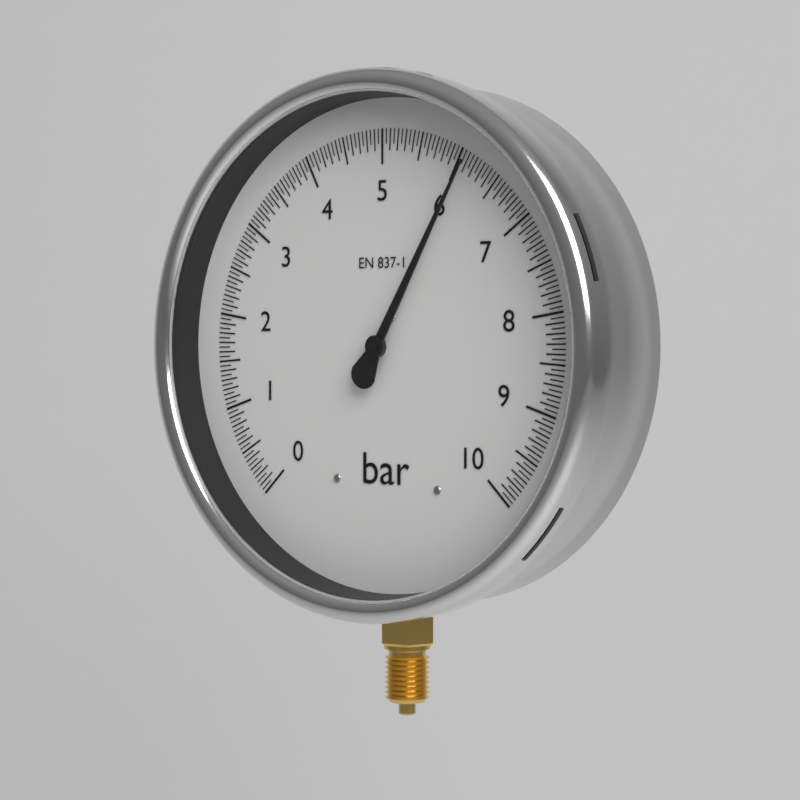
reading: 6.10 bar
